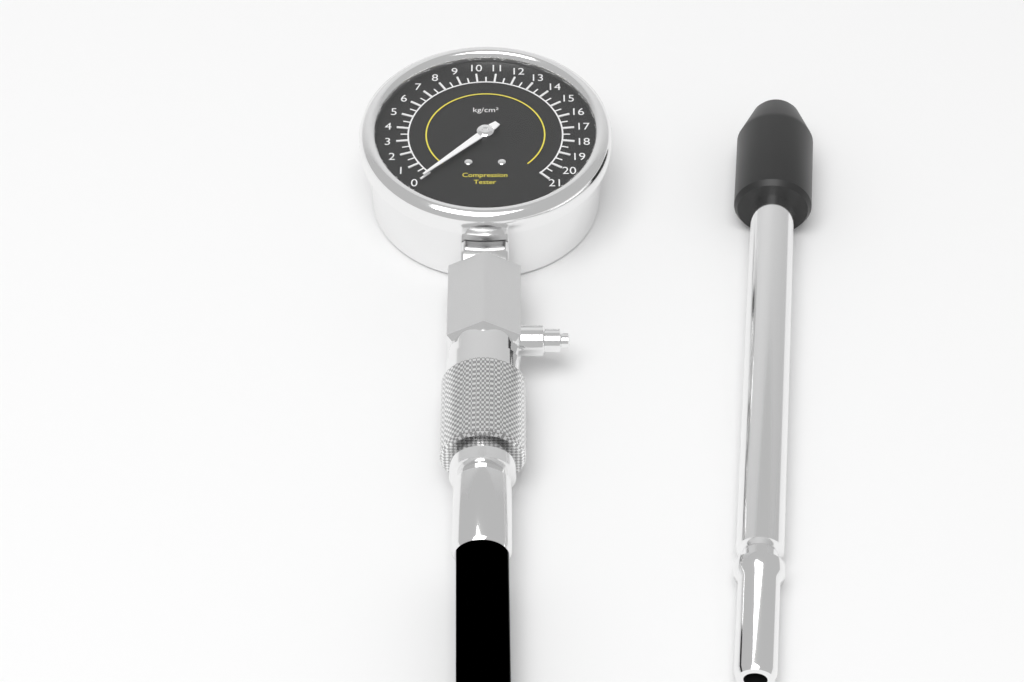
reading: 0.0 kg/cm²
